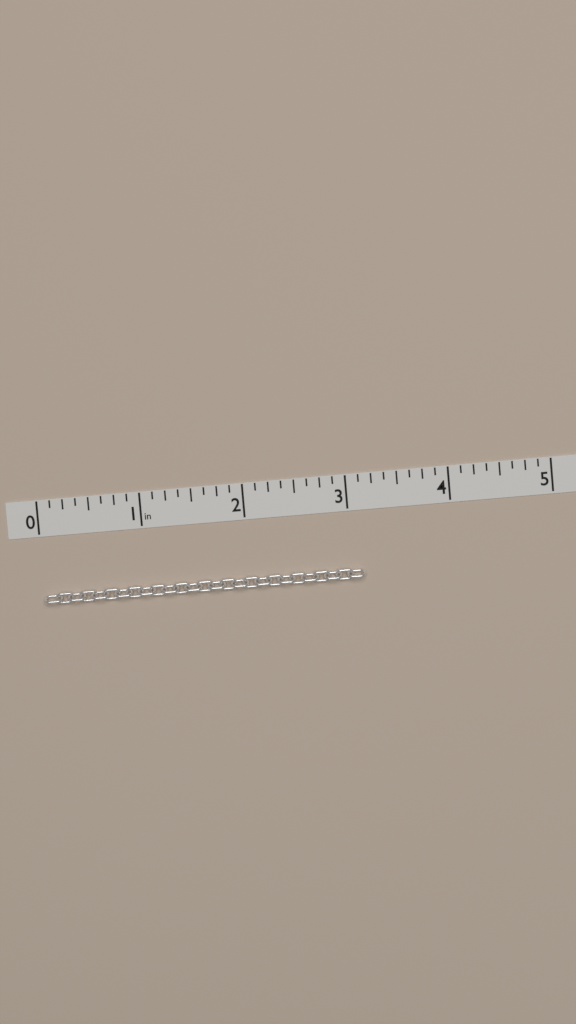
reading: 3.125 in
